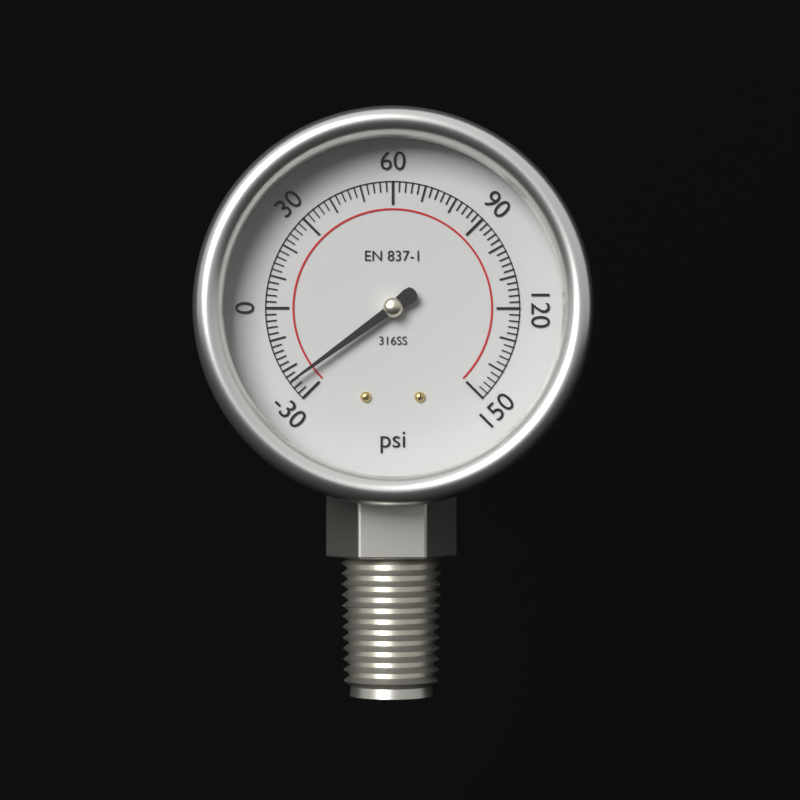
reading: -24 psi
